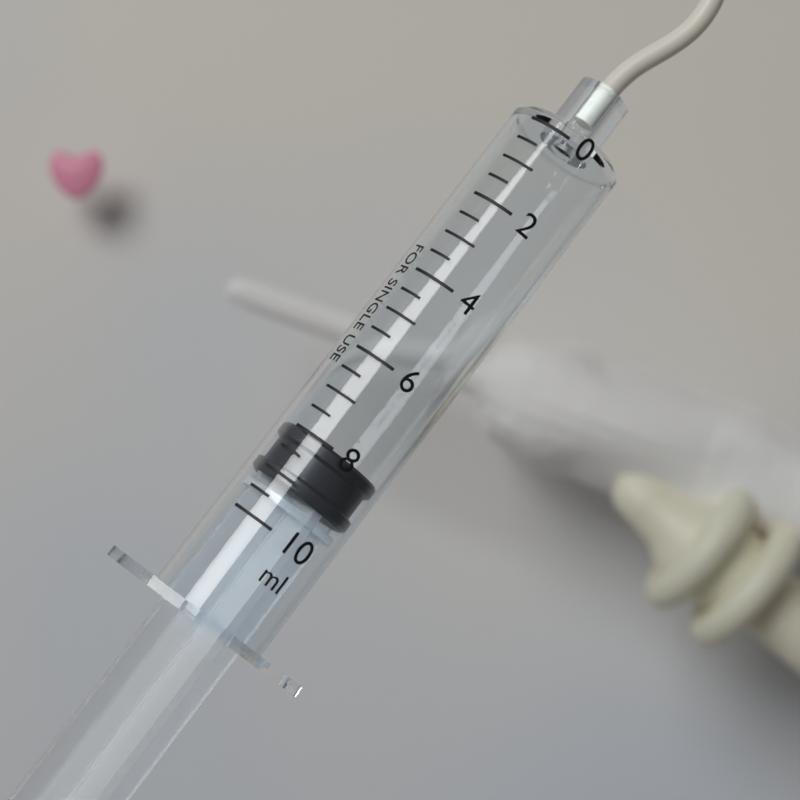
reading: 8.0 ml
